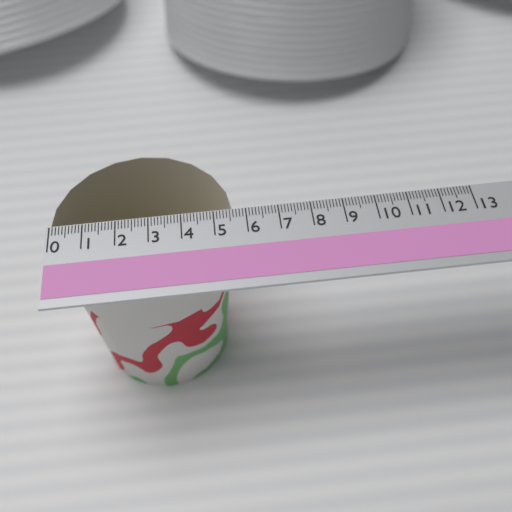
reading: 5.6 (no unit)
